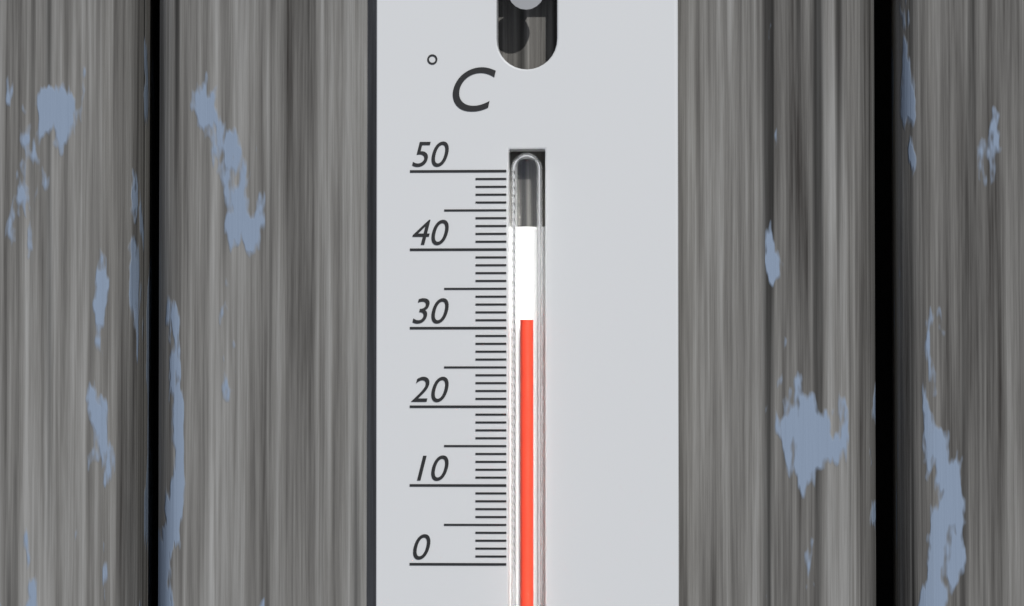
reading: 31 °C
